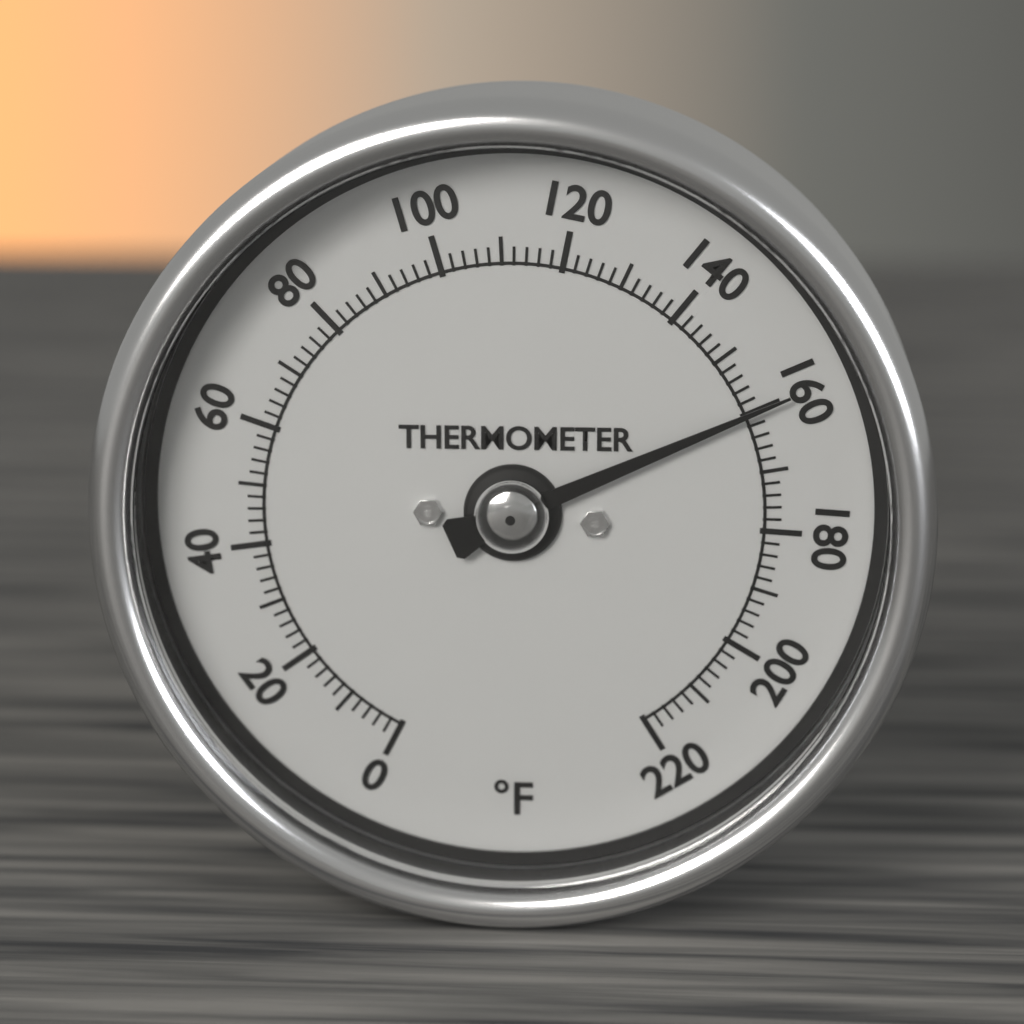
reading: 160 °F
